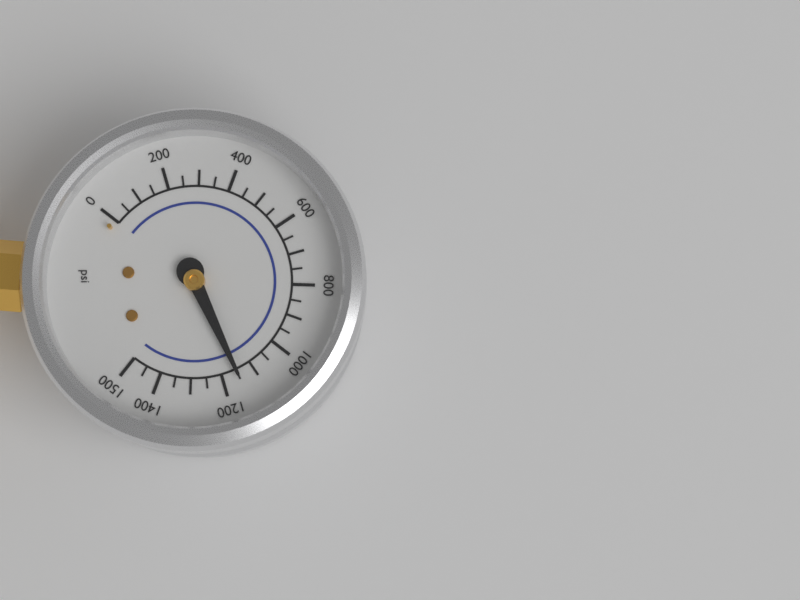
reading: 1150 psi
